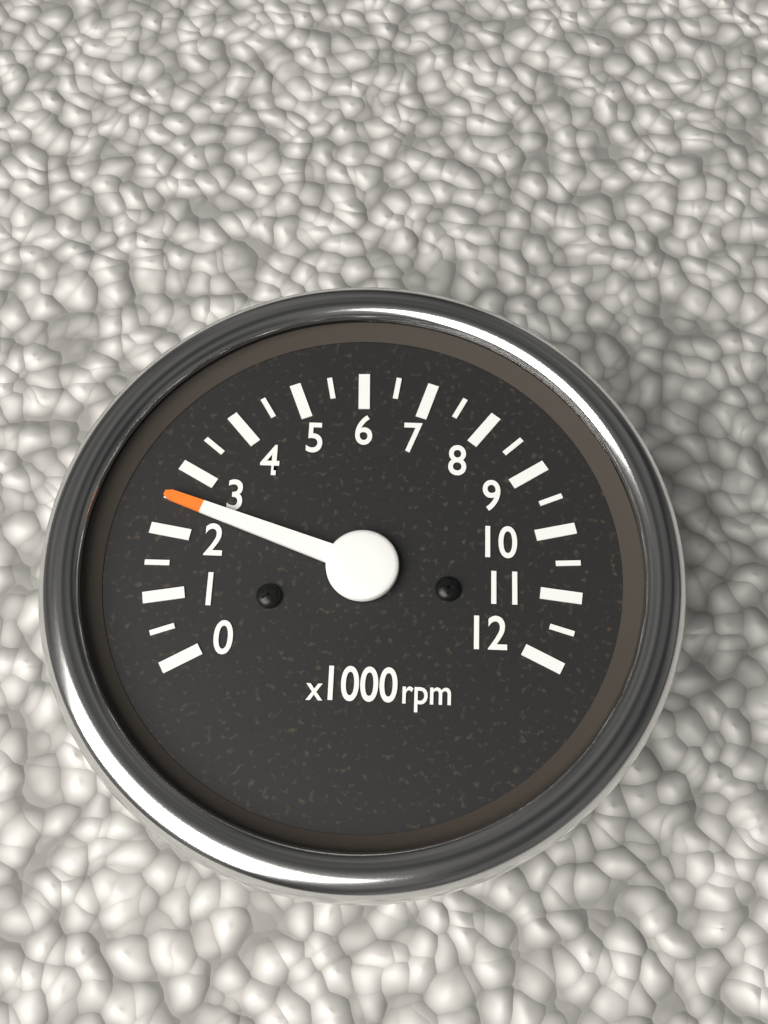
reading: 2500 rpm
